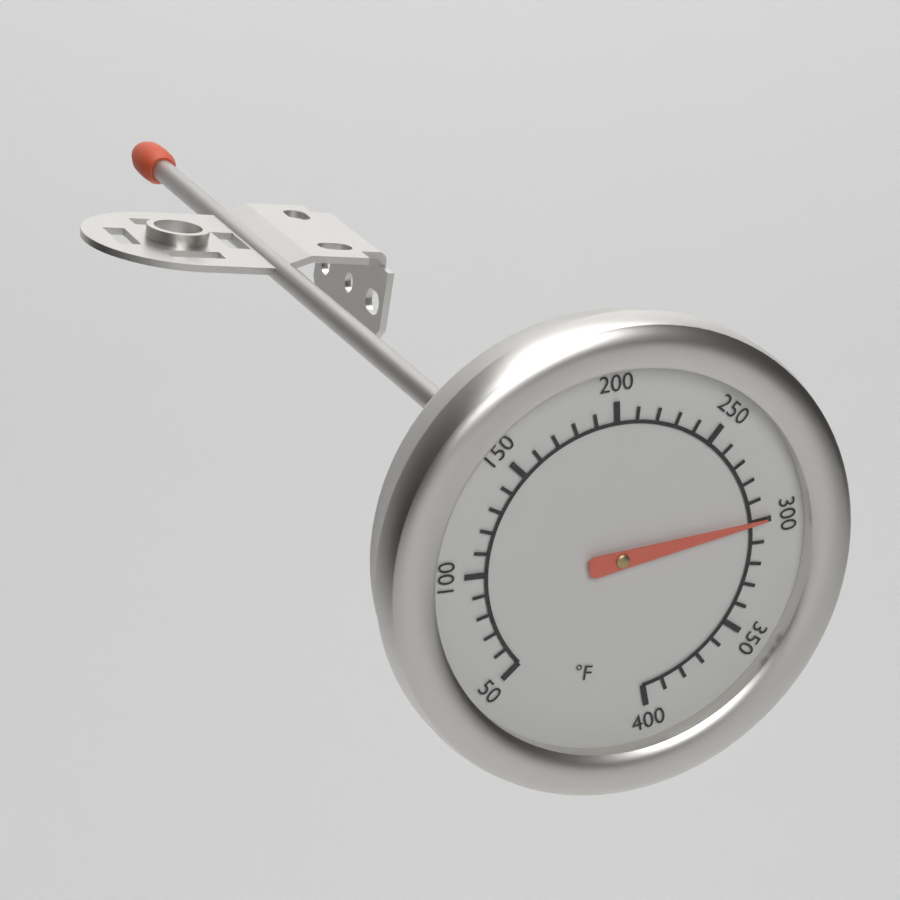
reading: 300 °F
